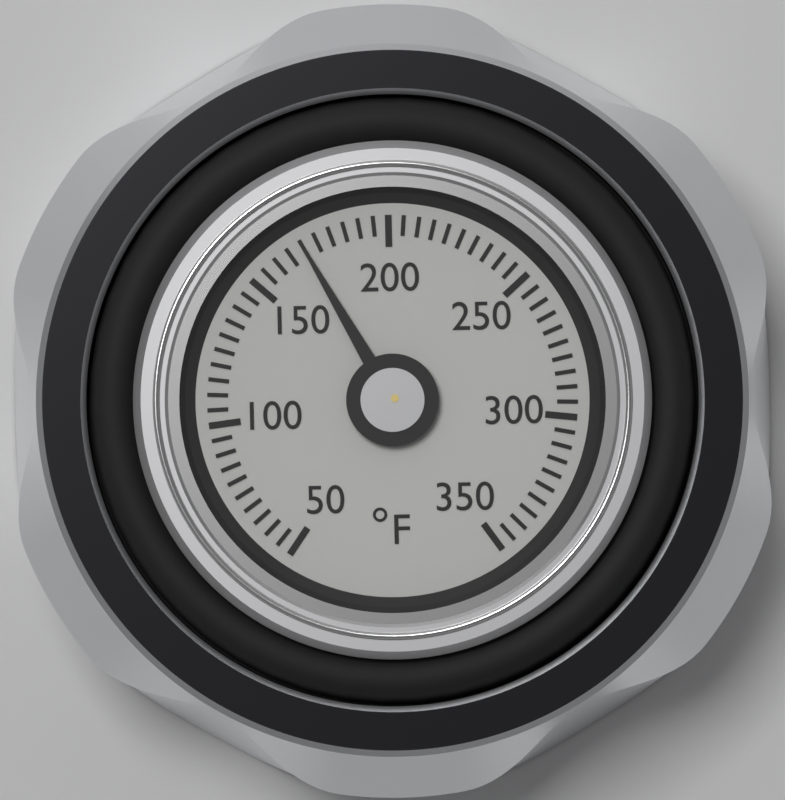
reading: 170 °F
